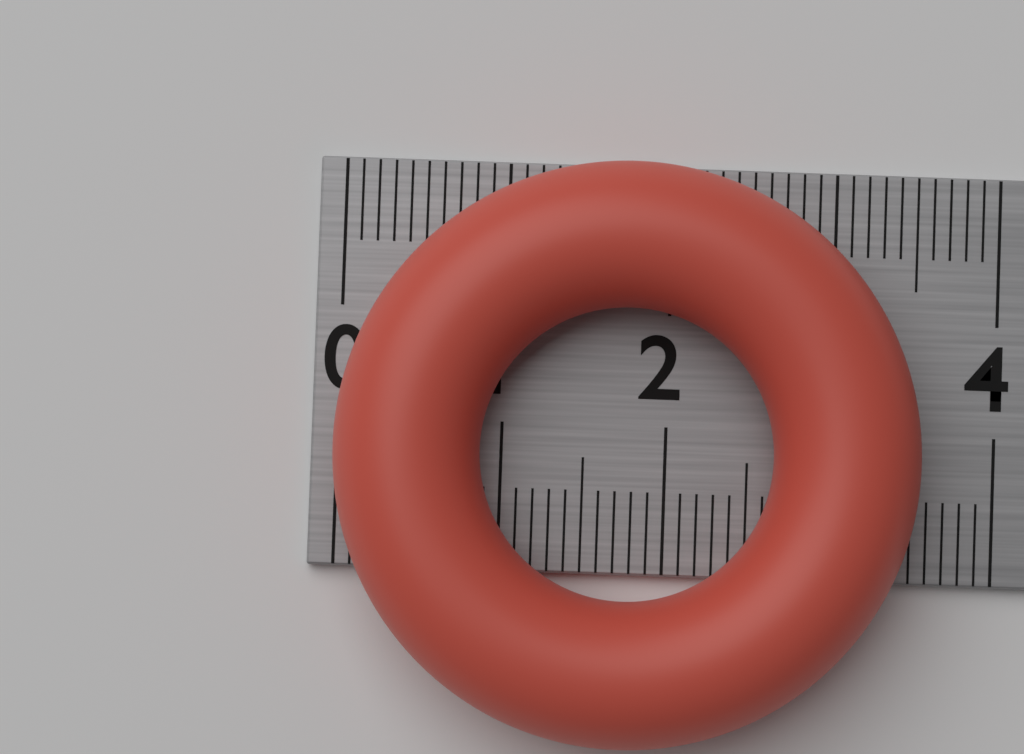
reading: 3.5 cm
